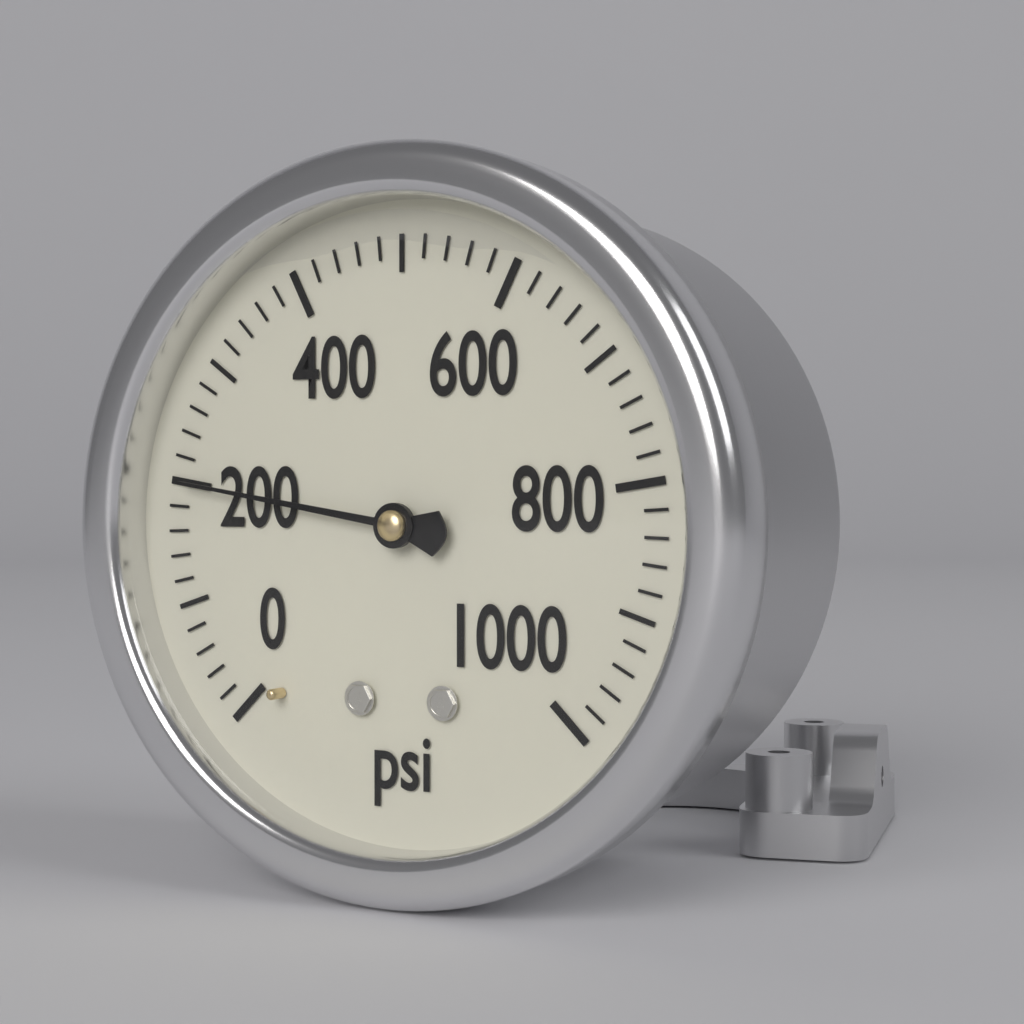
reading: 200 psi
